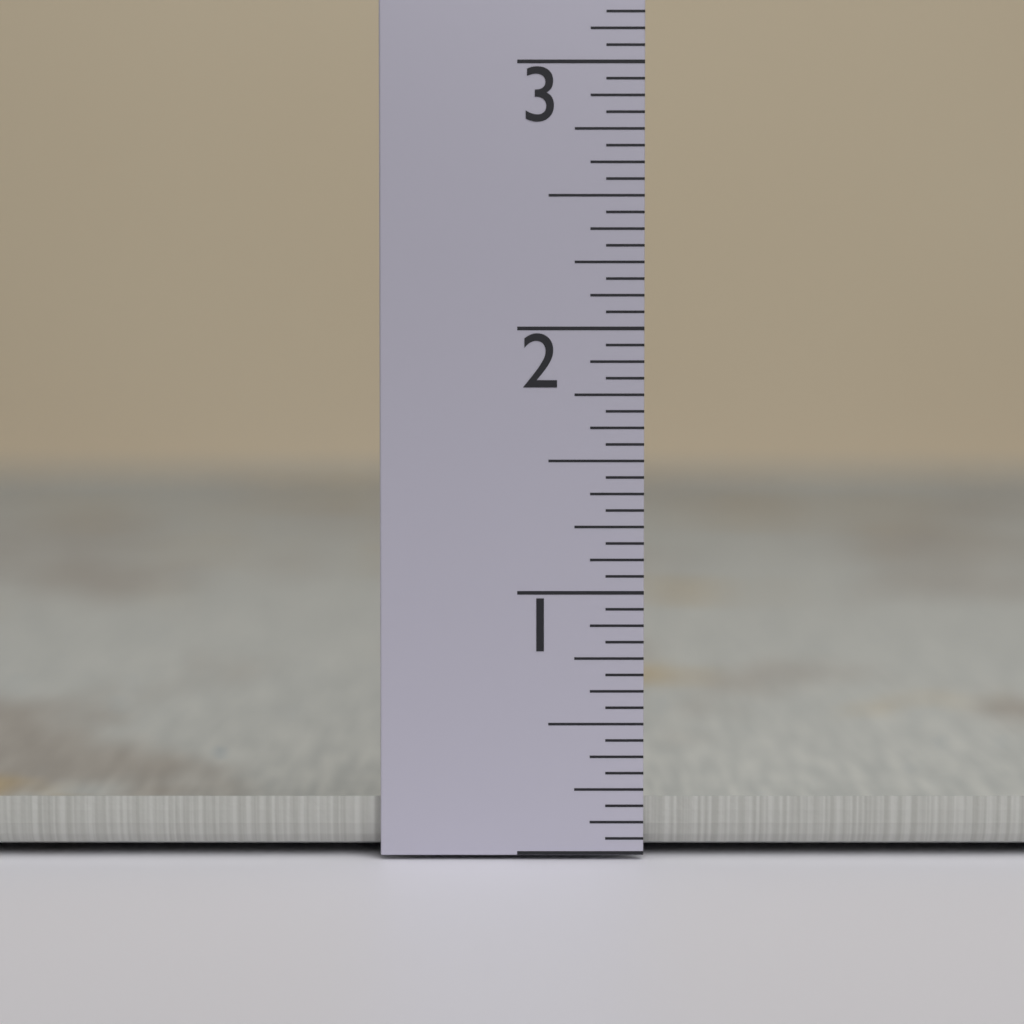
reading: 0.2200 in
